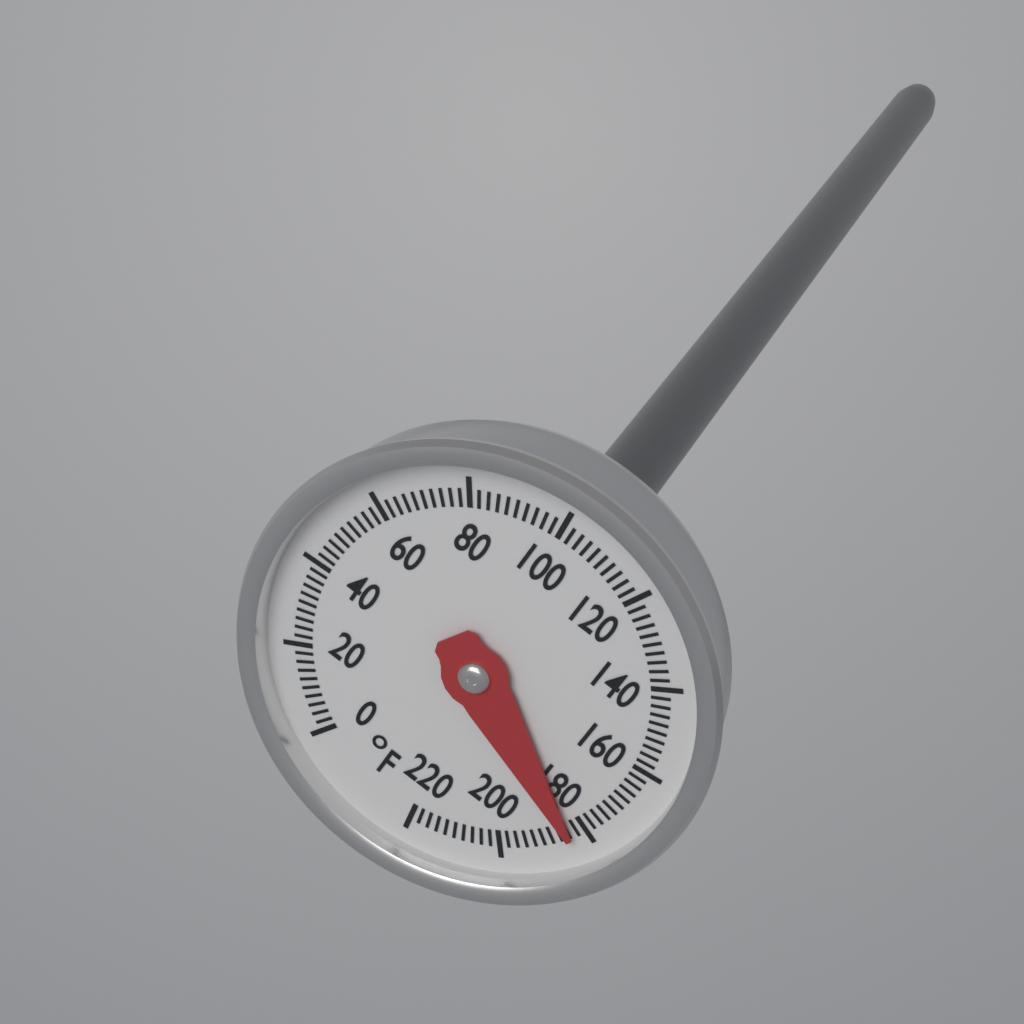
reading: 184 °F
